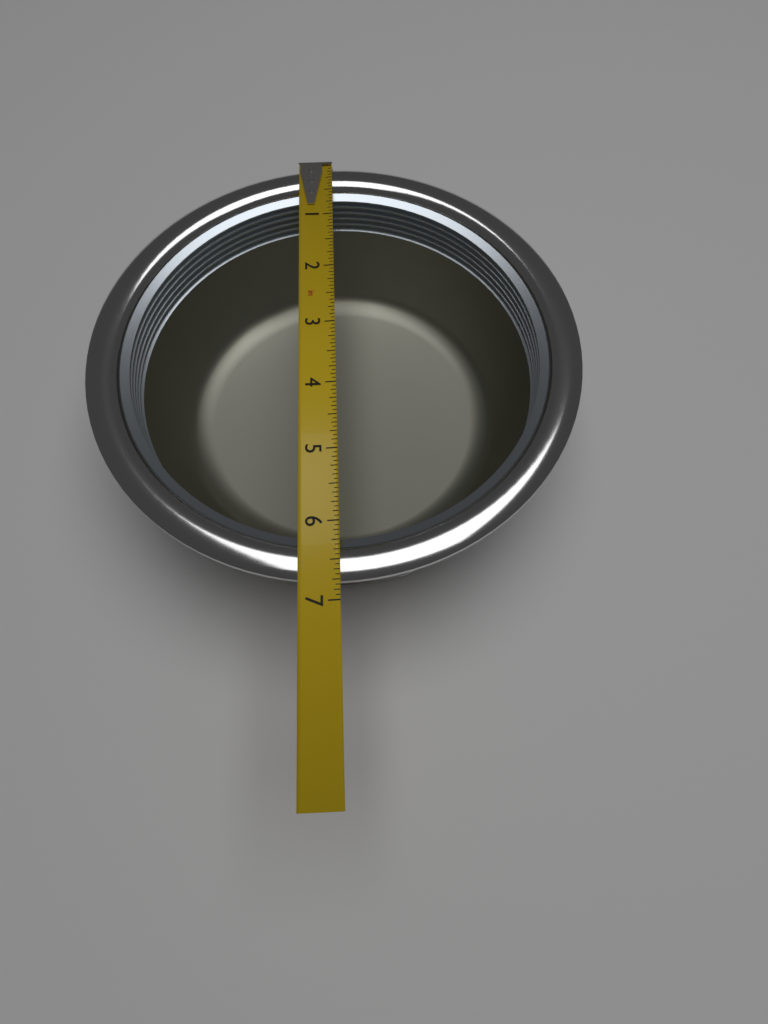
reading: 6.7500 in
